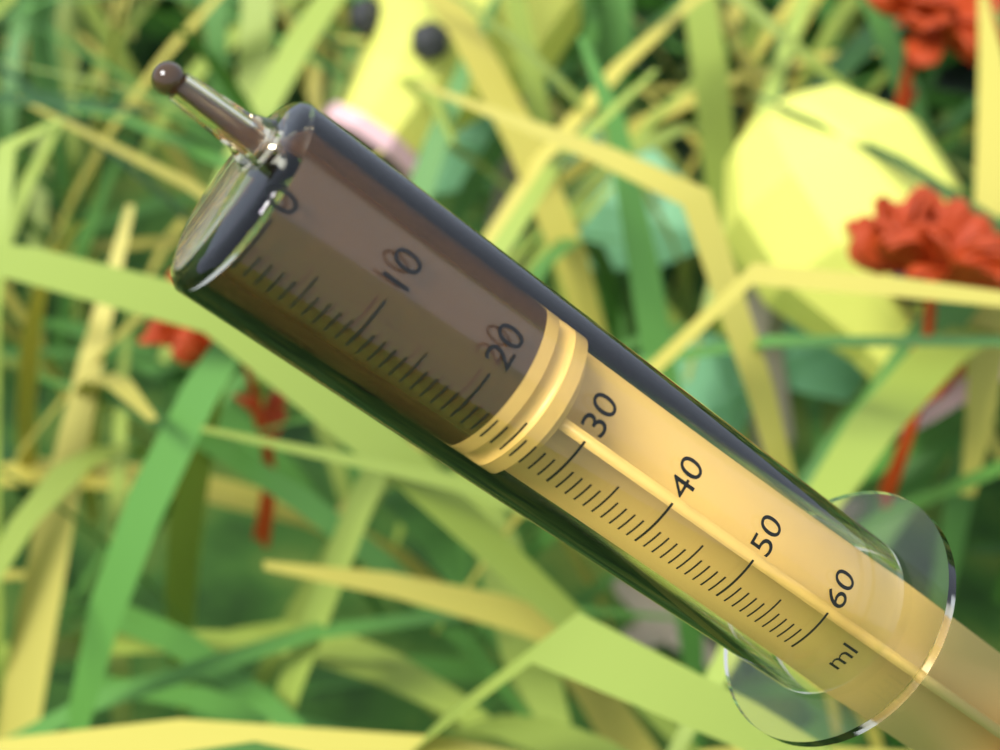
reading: 23 ml
